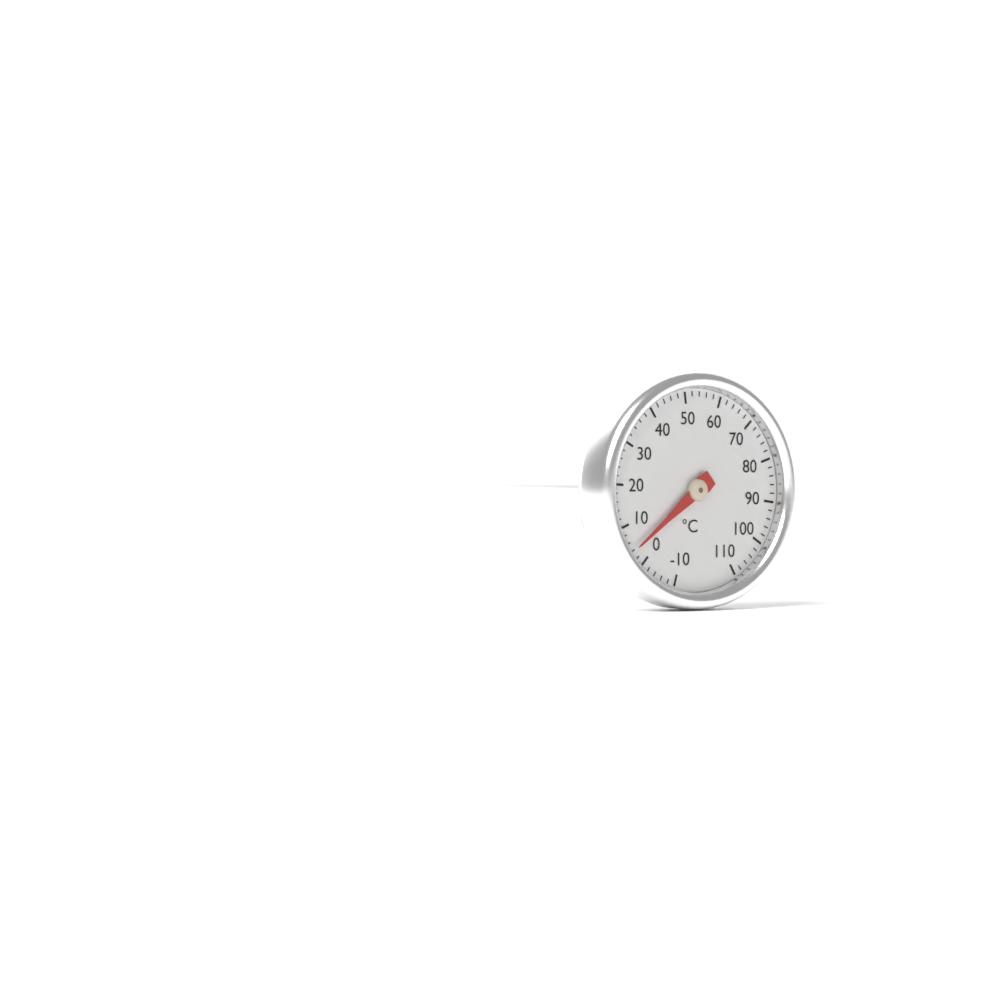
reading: 4 °C
